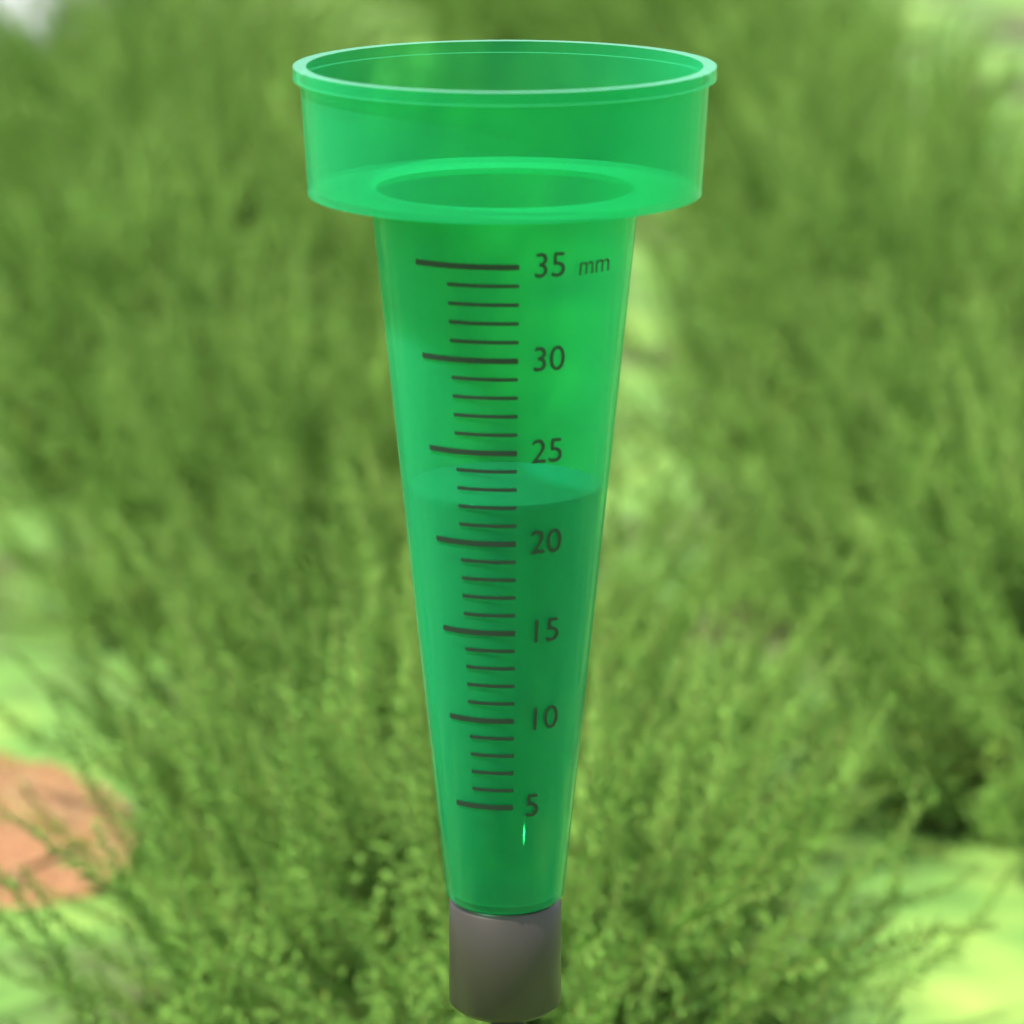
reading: 22 mm
